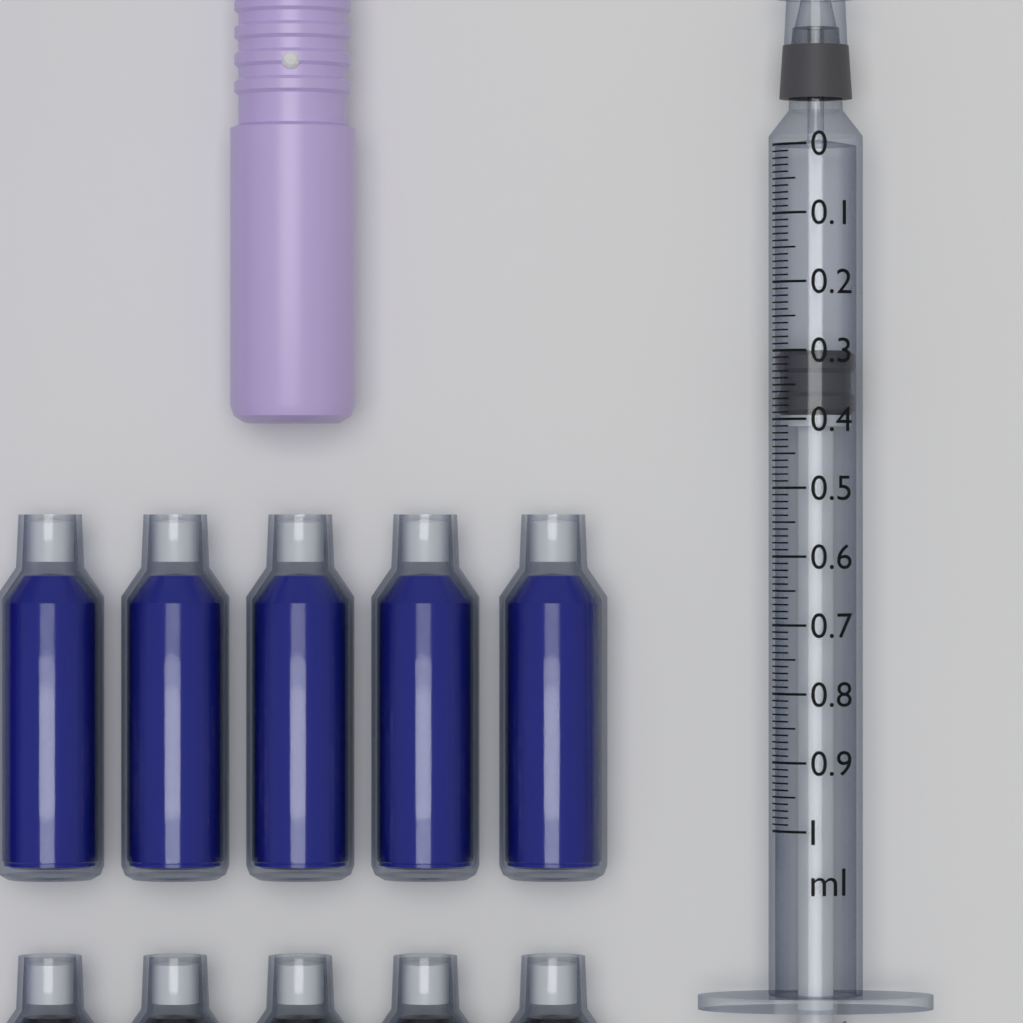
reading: 0.30 ml
